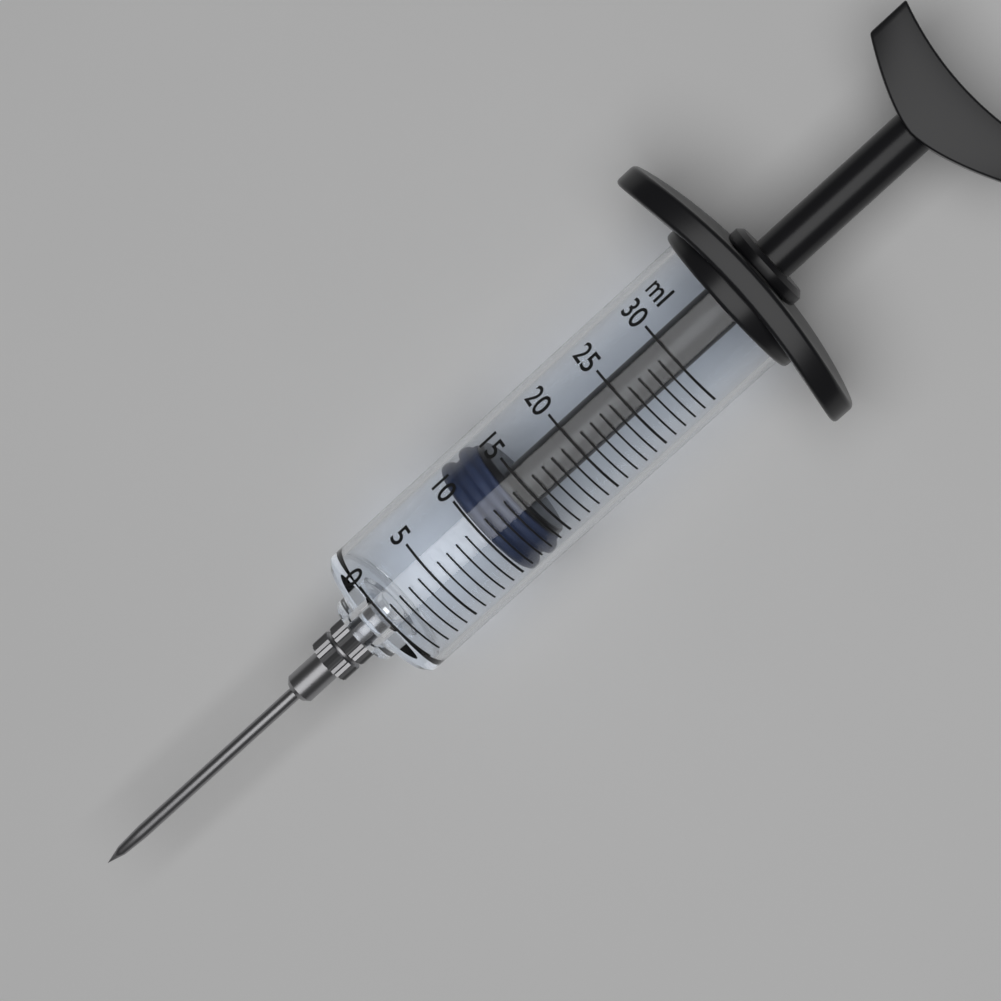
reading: 10 ml
